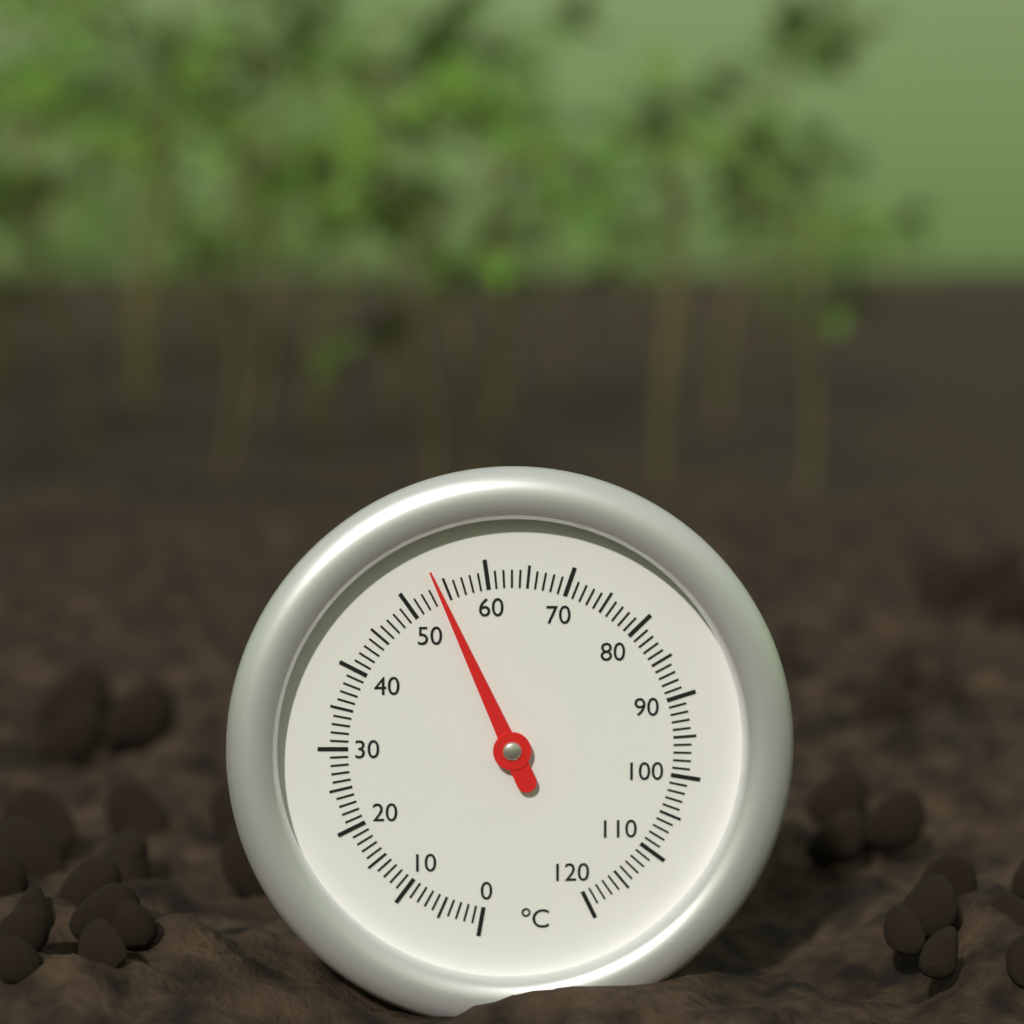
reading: 54 °C
